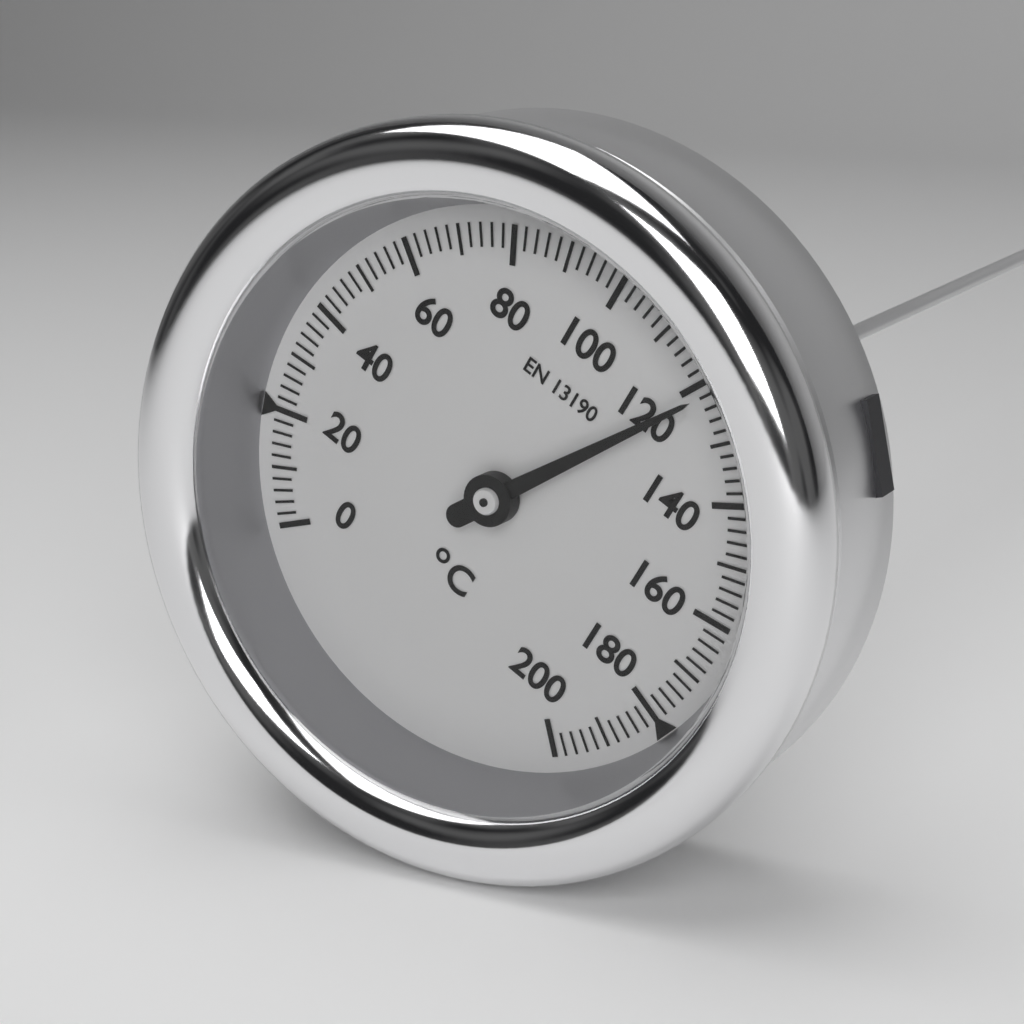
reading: 122 °C
